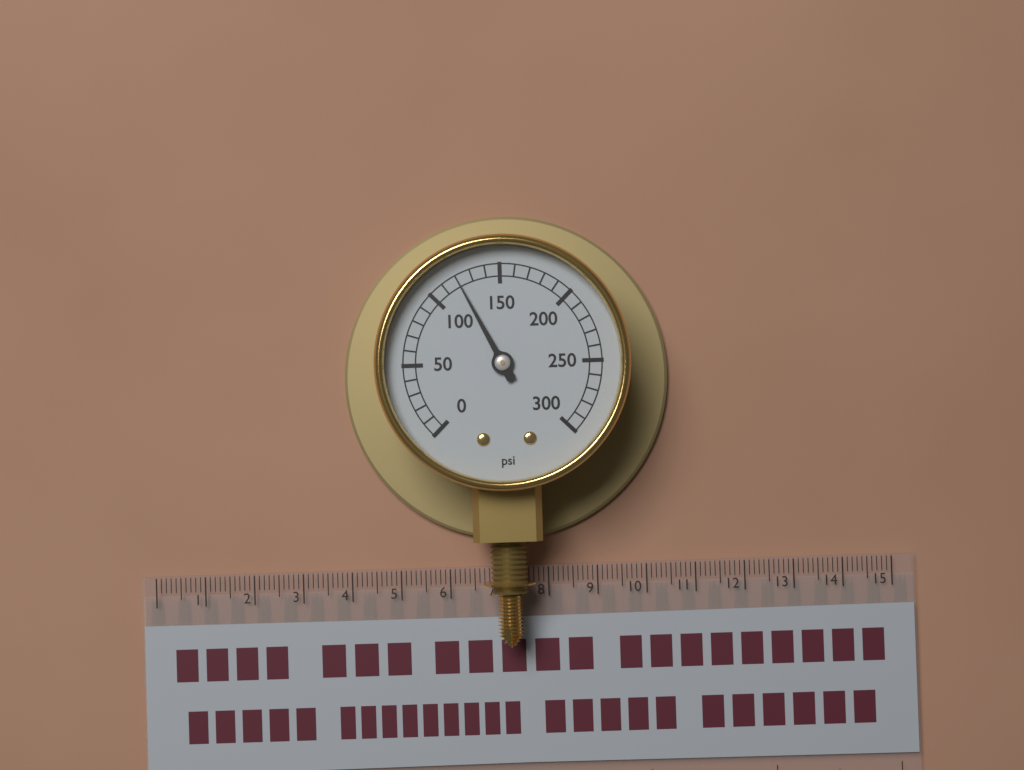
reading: 120 psi
